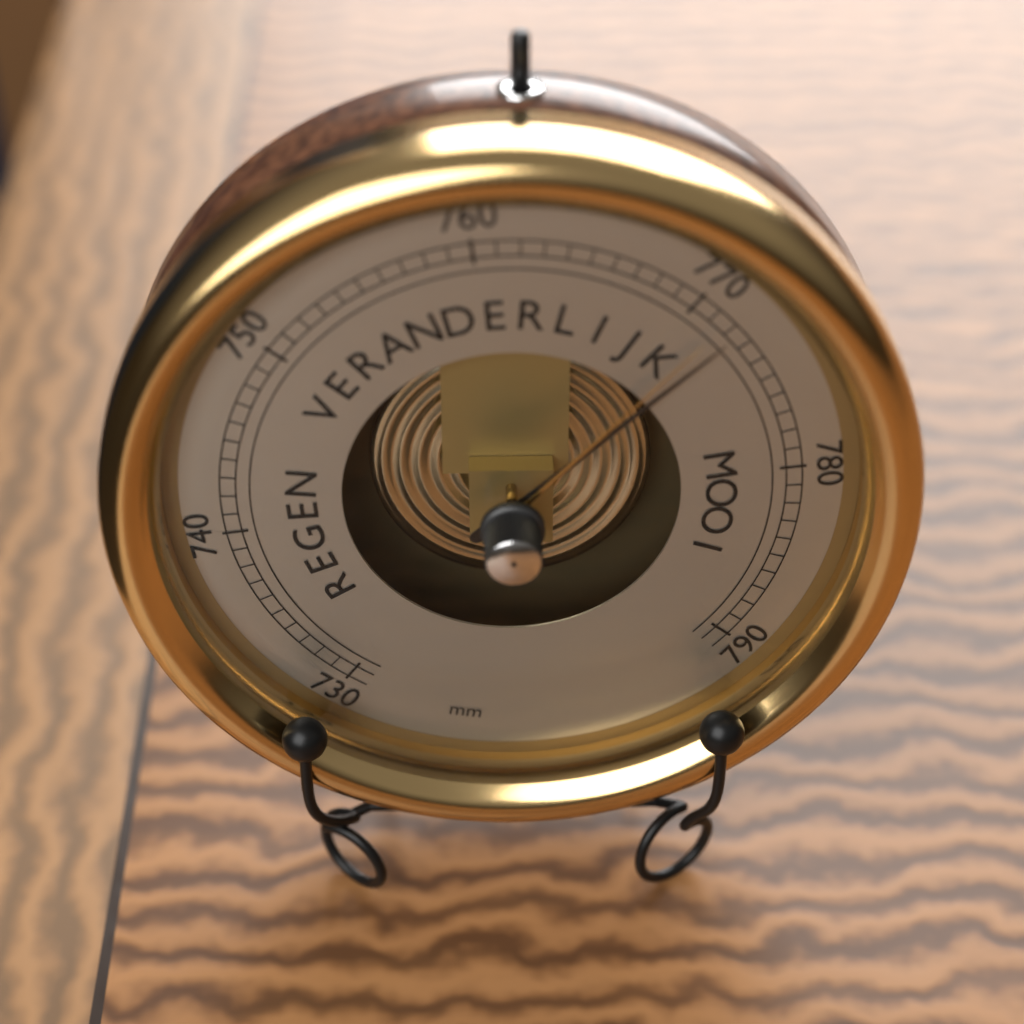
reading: 772 mm
